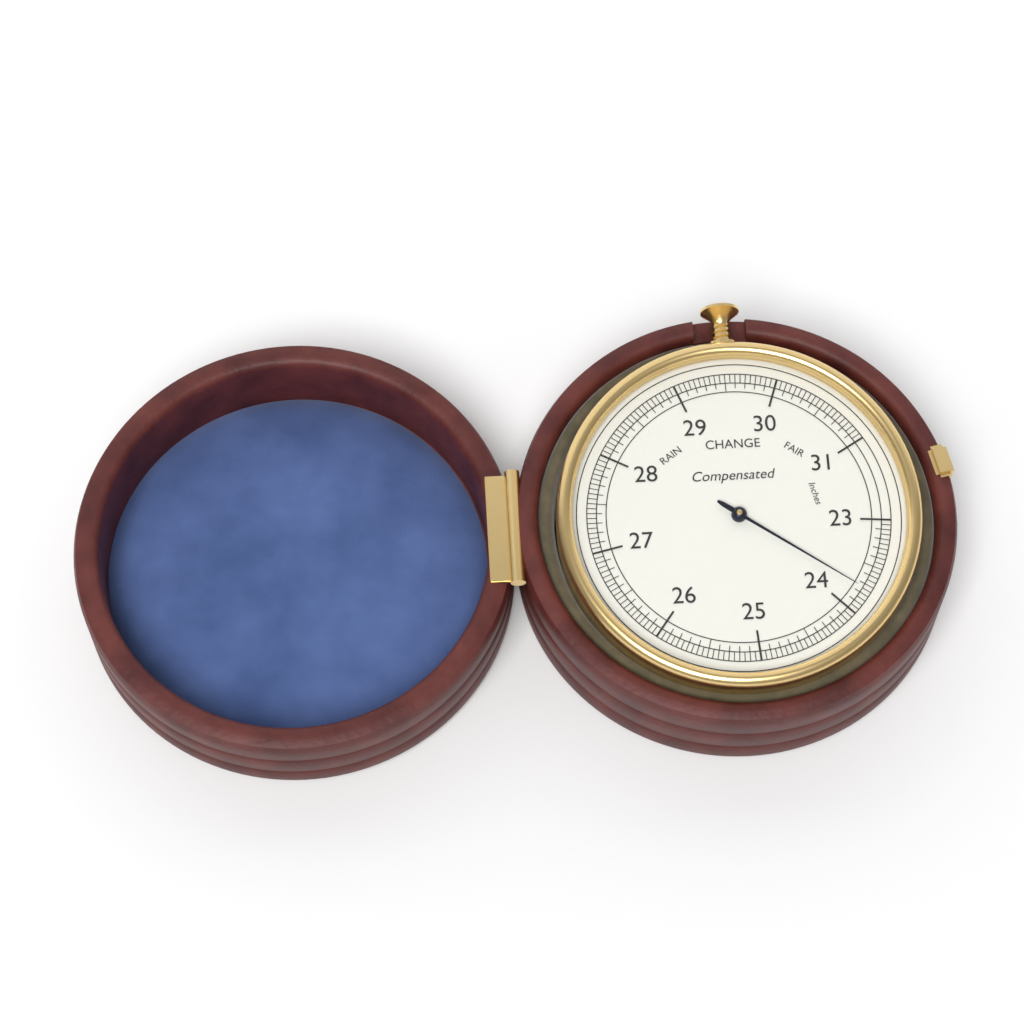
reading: 23.75 inches
